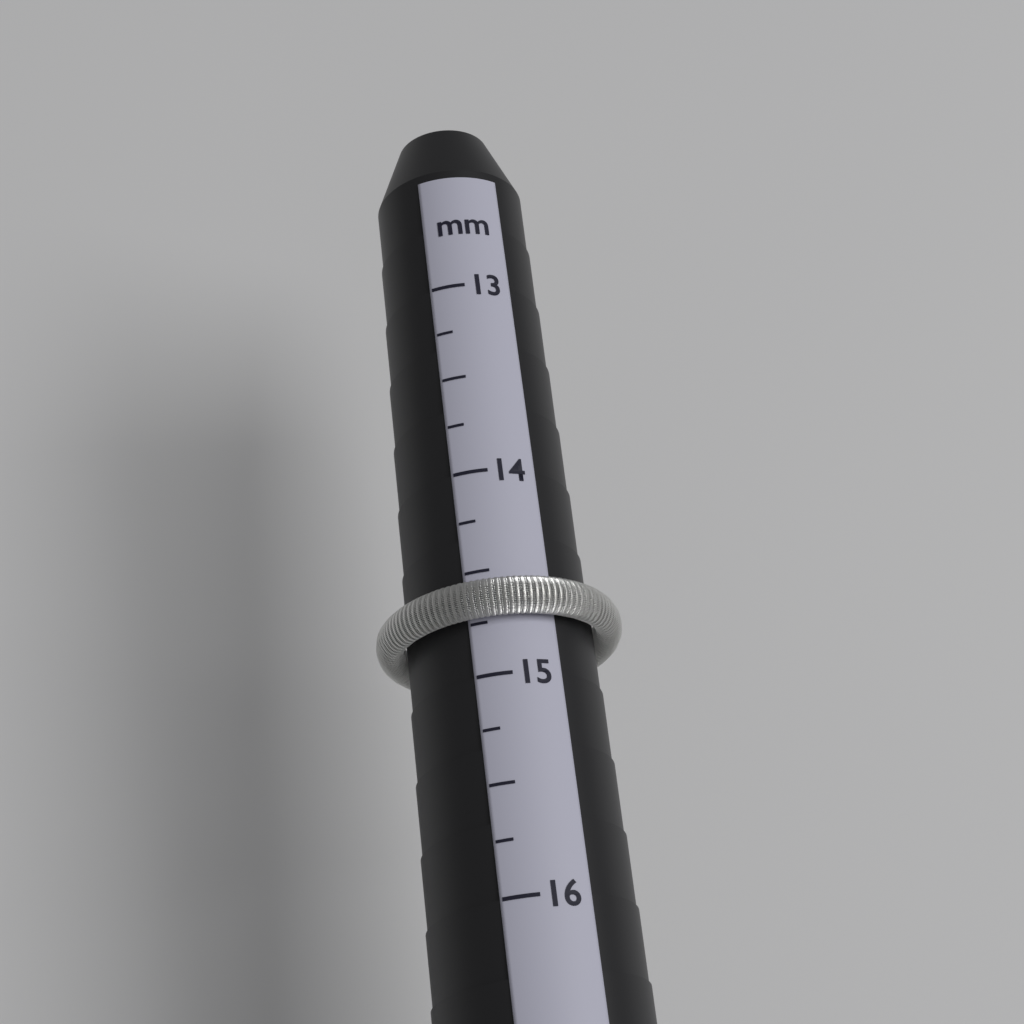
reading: 14.75 mm
